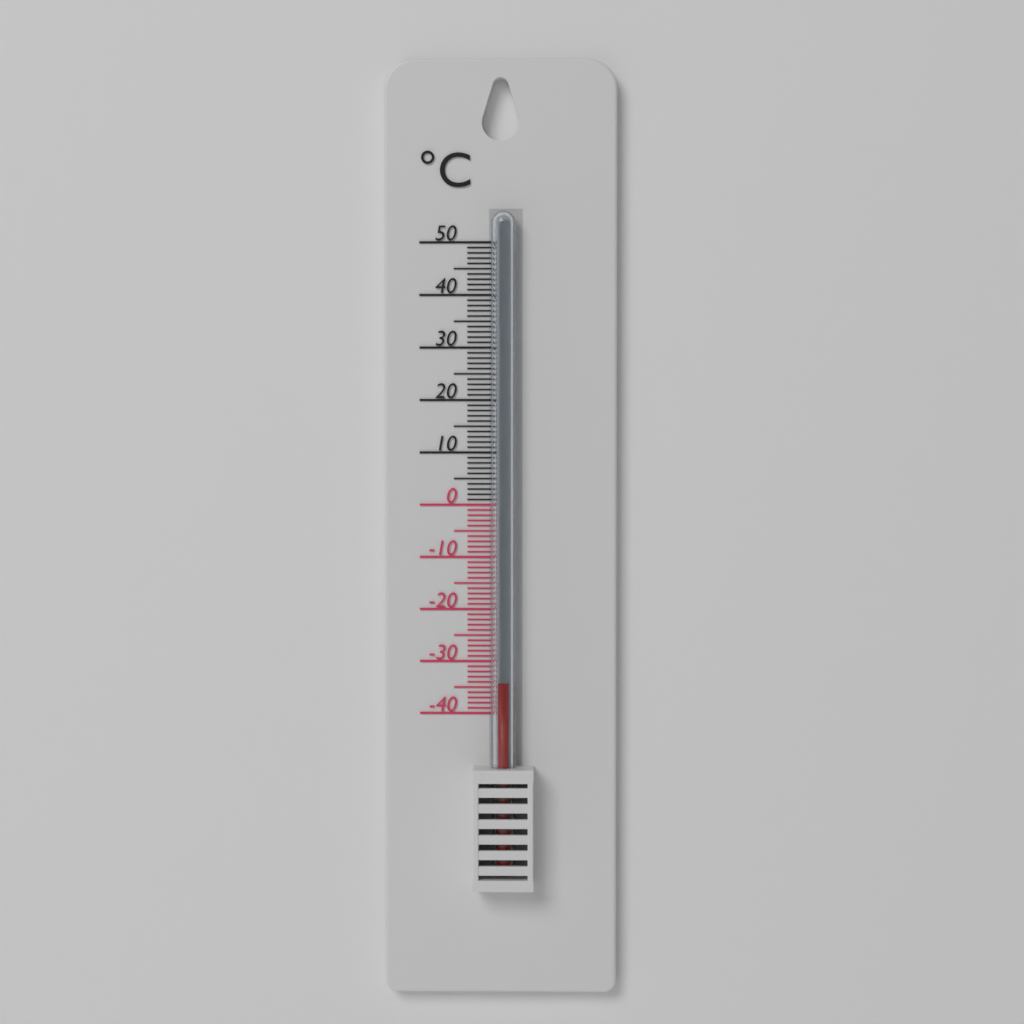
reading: -34 °C
